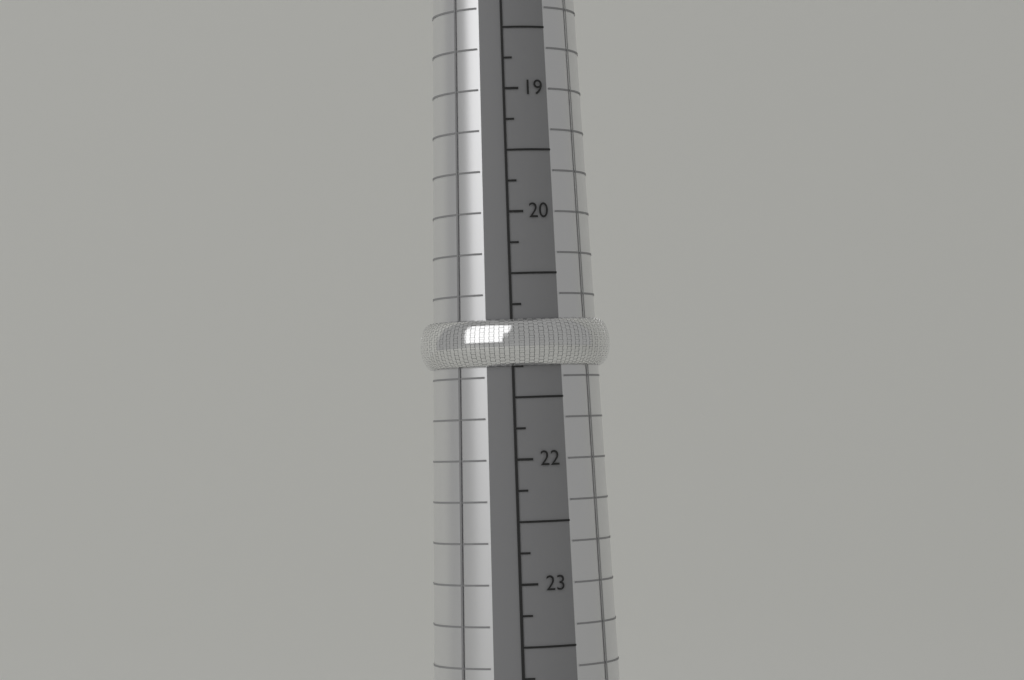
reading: 21.25 mm
